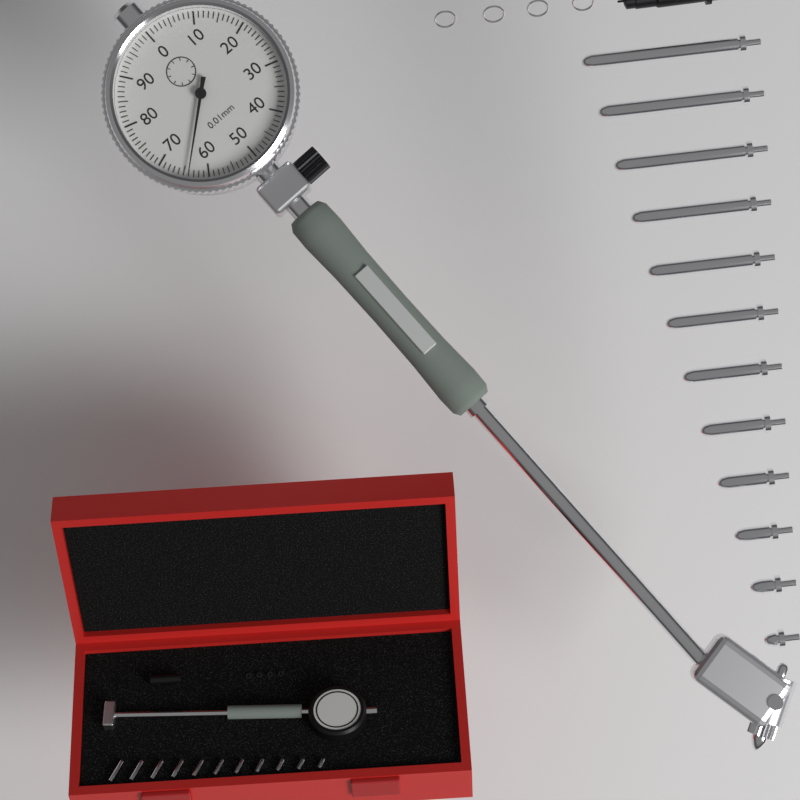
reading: 0.64 mm
